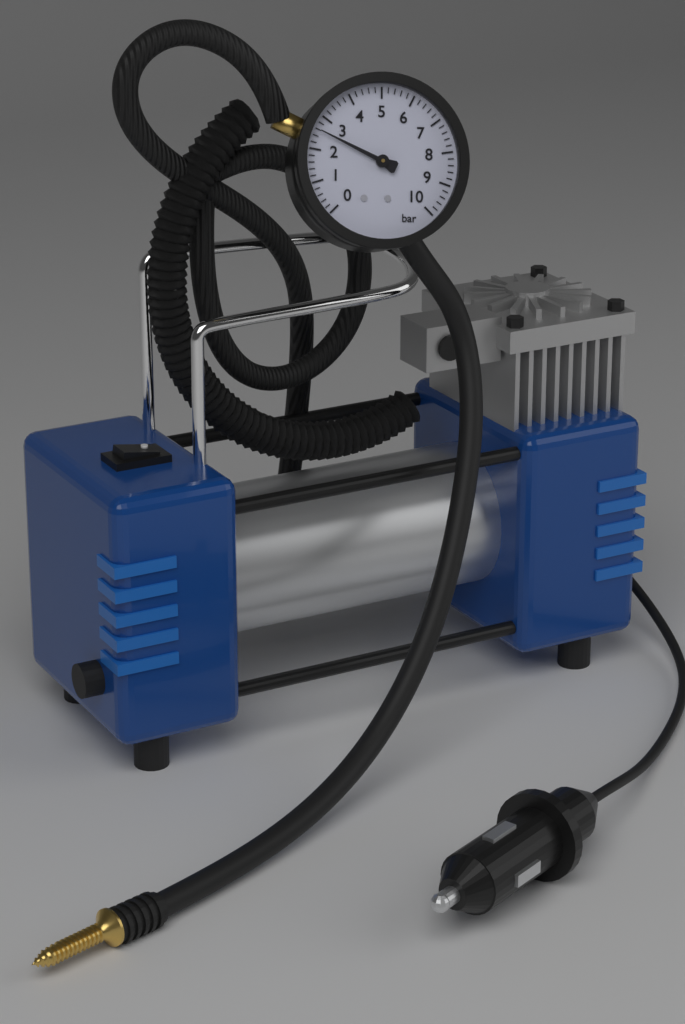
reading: 2.6 bar
